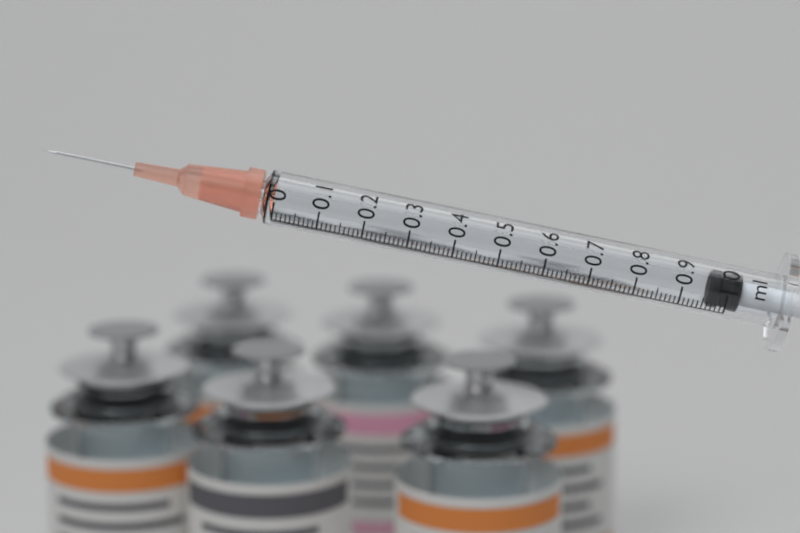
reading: 0.96 ml
